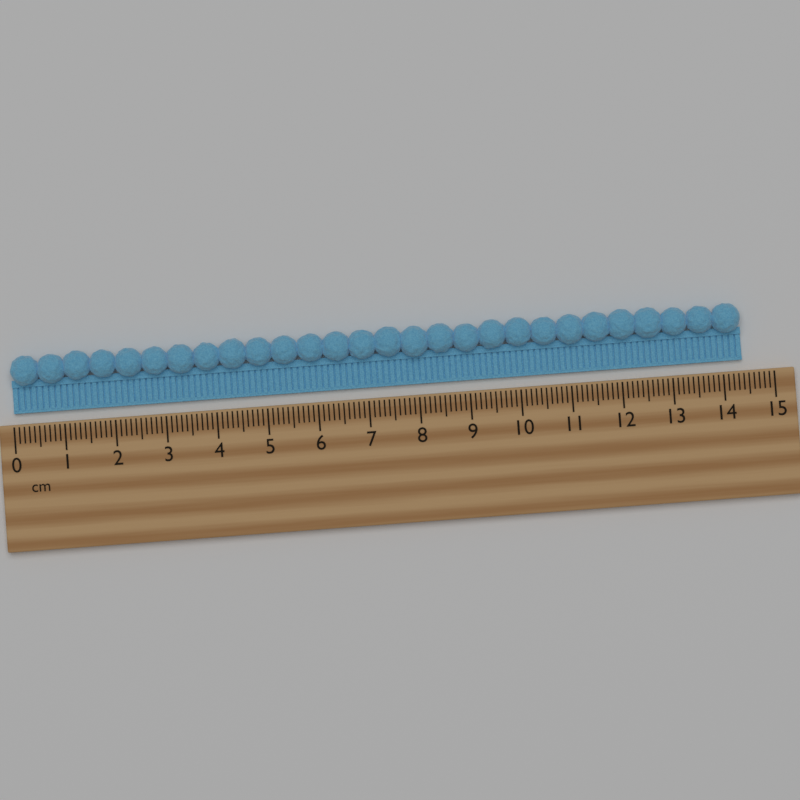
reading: 14.4 cm
